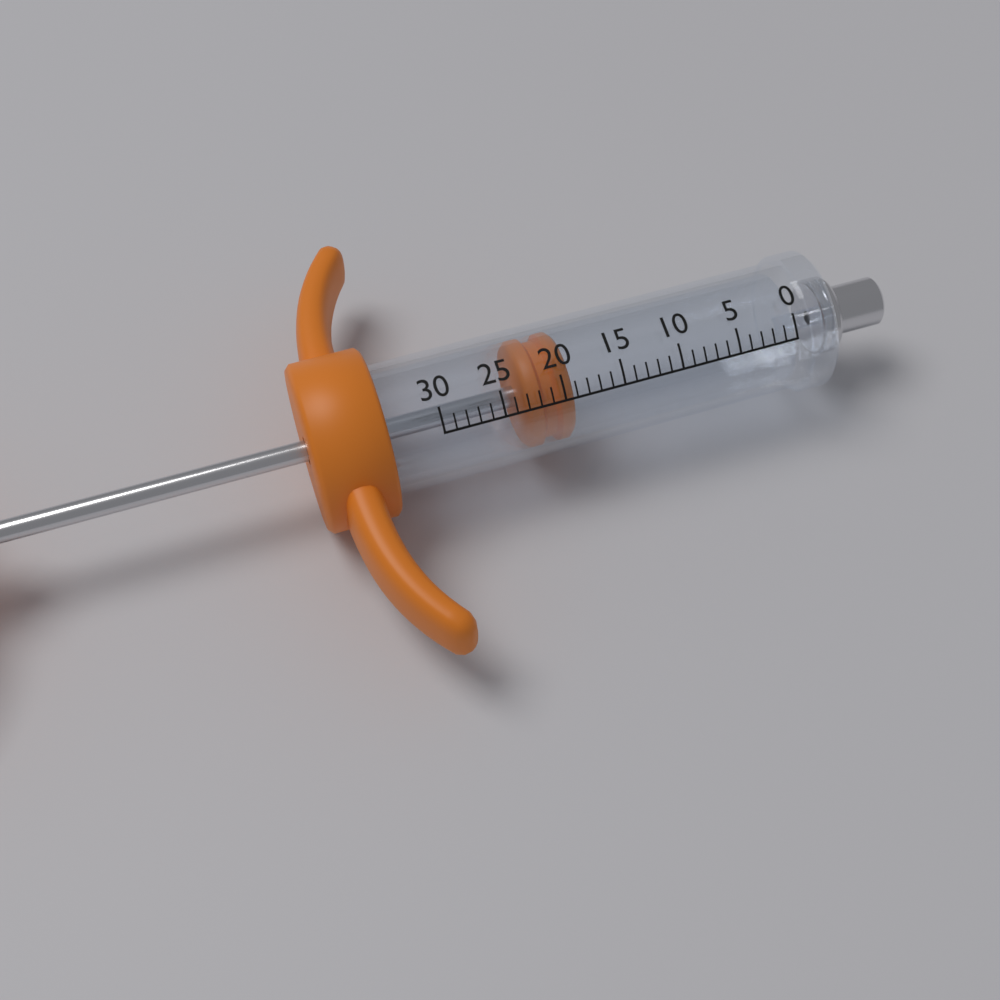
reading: 19 (no unit)
